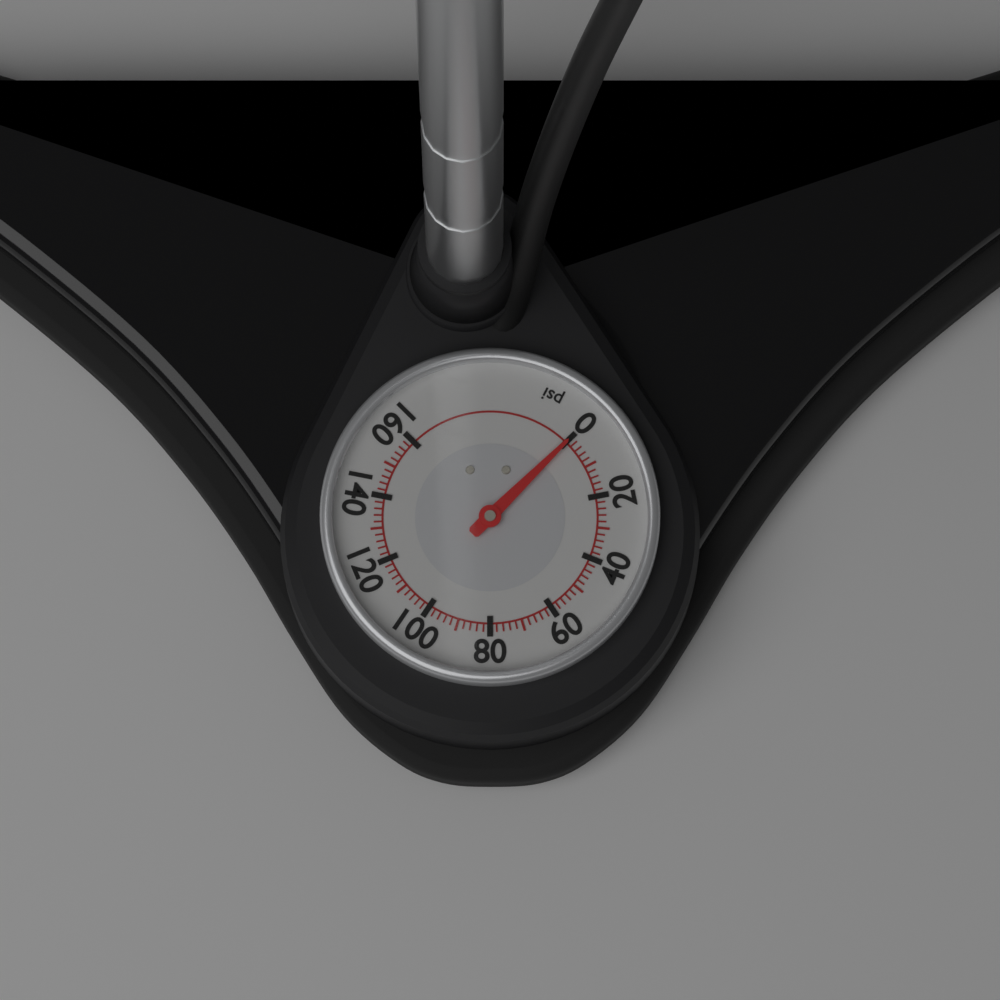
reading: 0 psi
